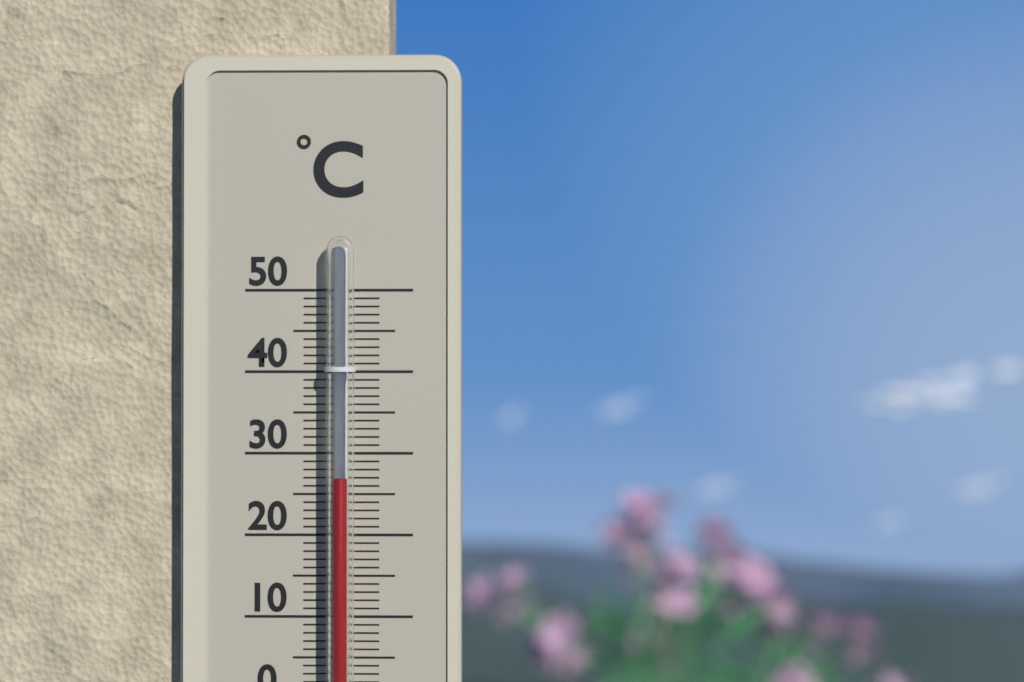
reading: 27 °C
